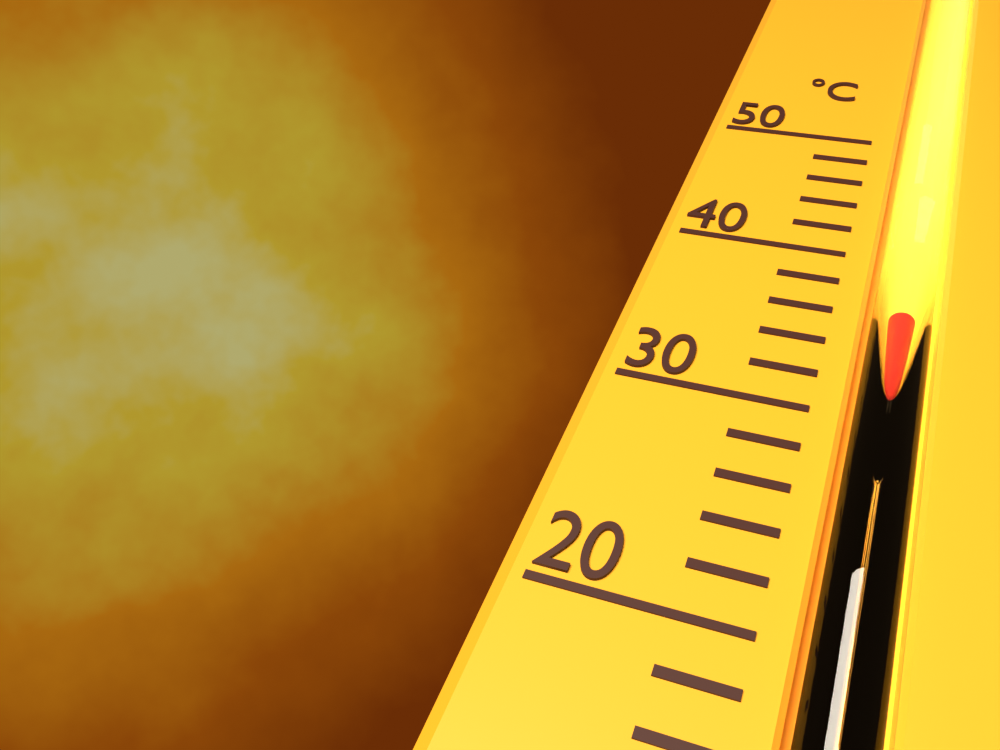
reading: 36 °C
